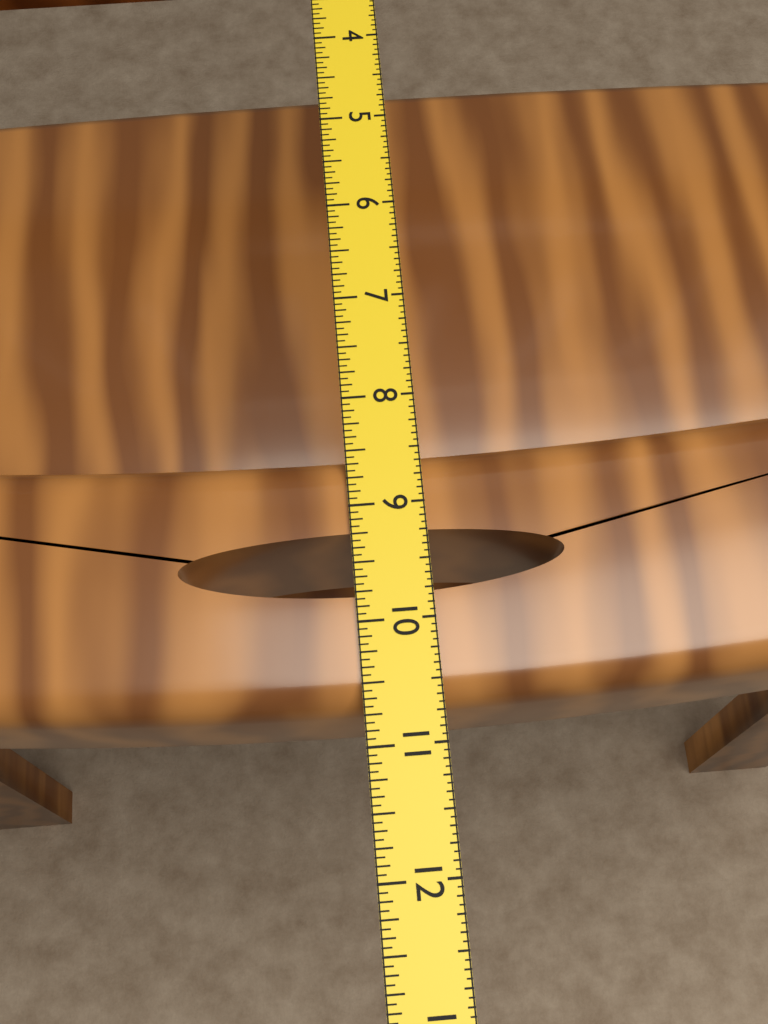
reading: 10.6875 in
